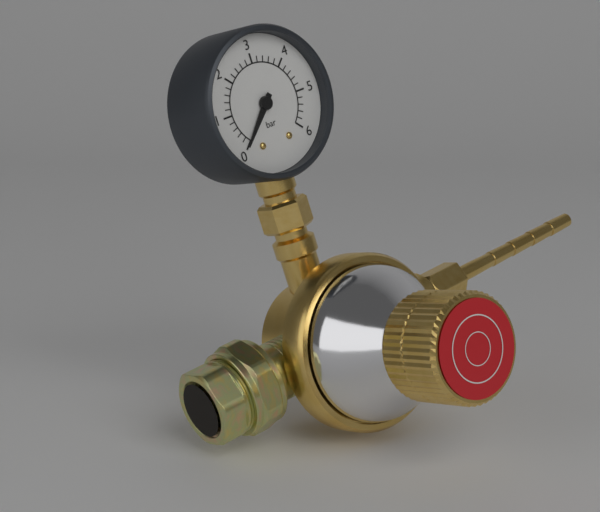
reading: 0.0 bar
